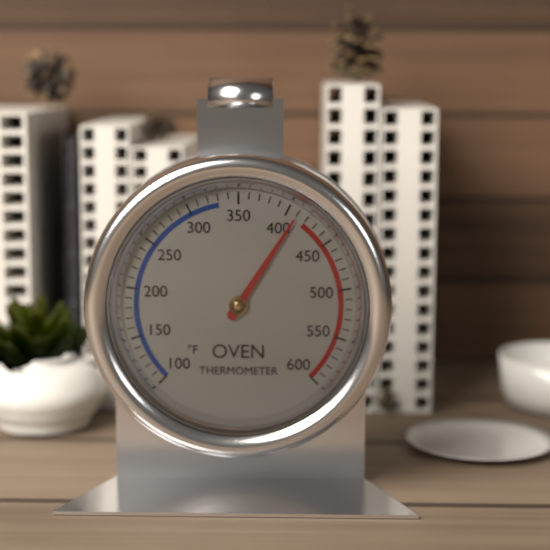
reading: 410 °F
